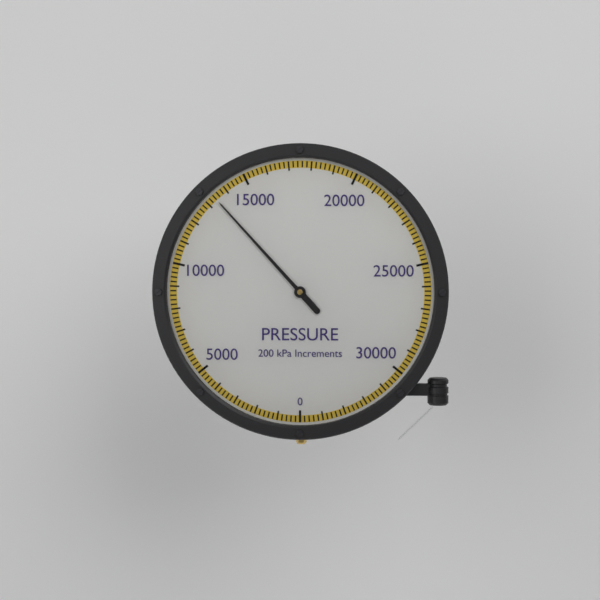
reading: 13400 kPa
